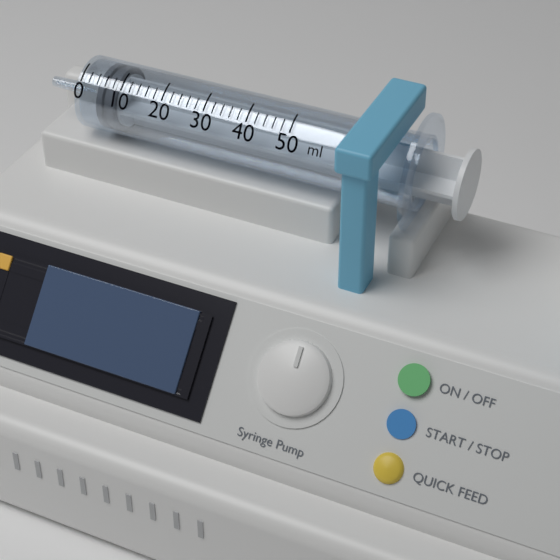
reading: 4 ml
